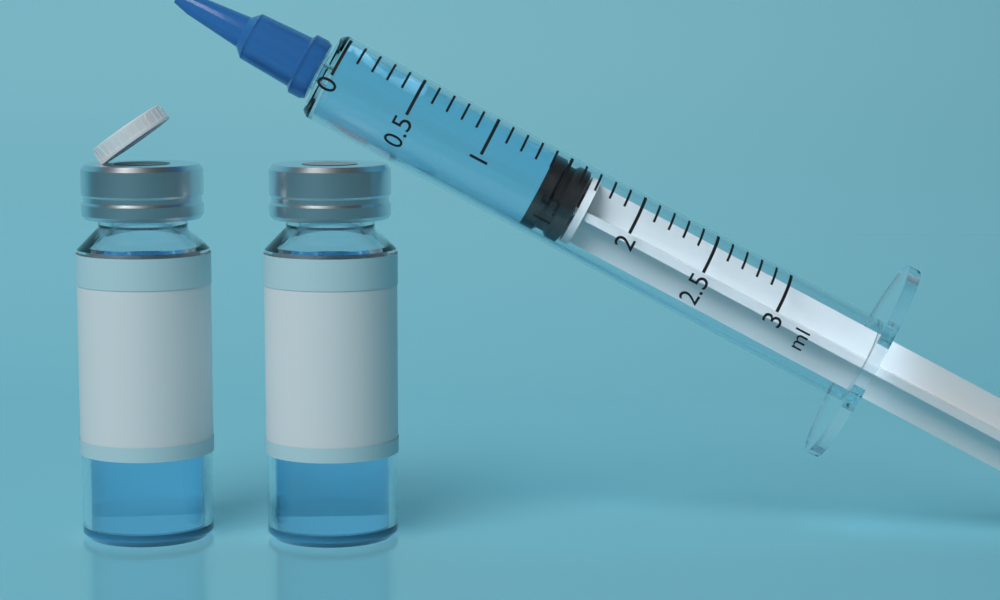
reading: 1.4 ml
